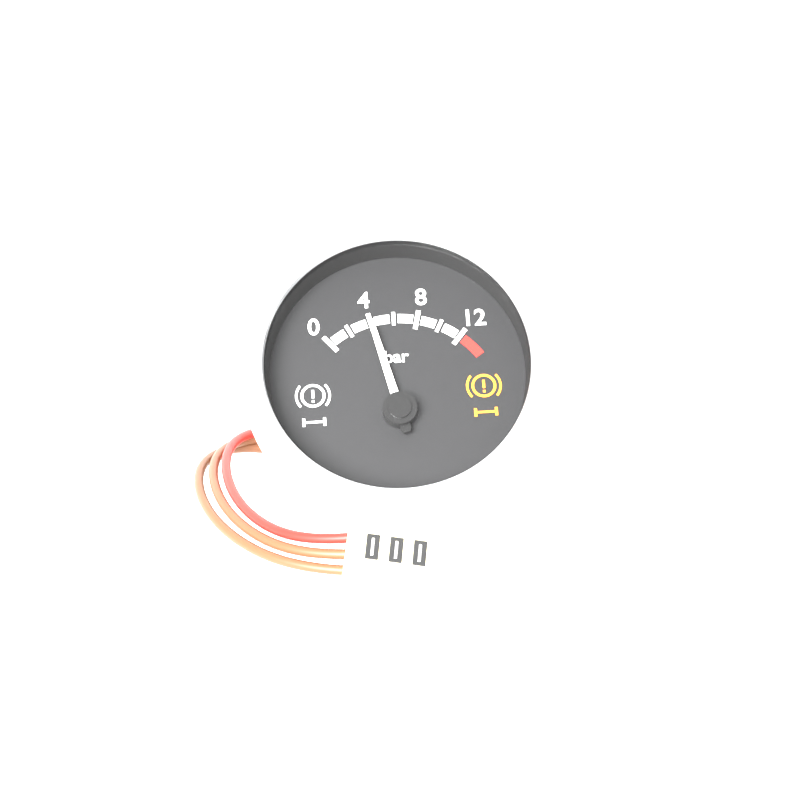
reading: 4 bar
